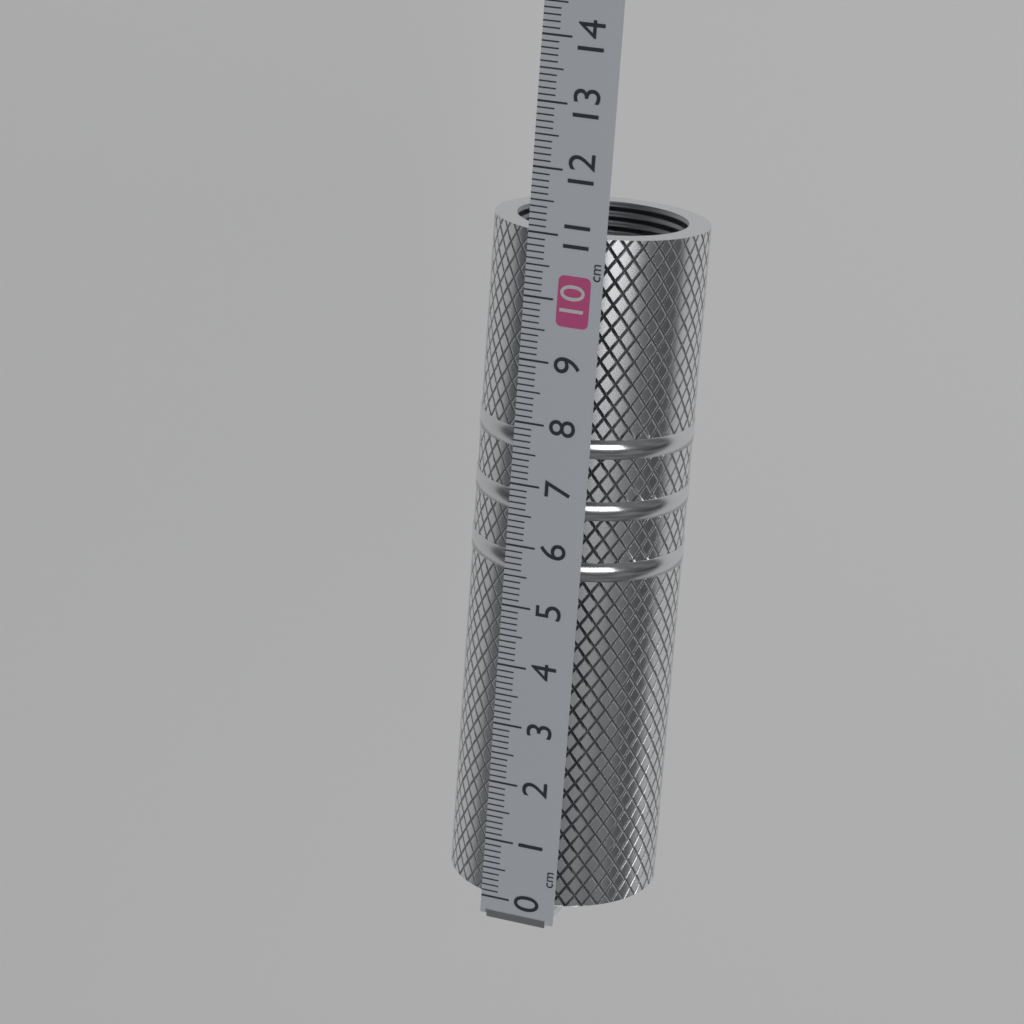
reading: 11.0 cm
